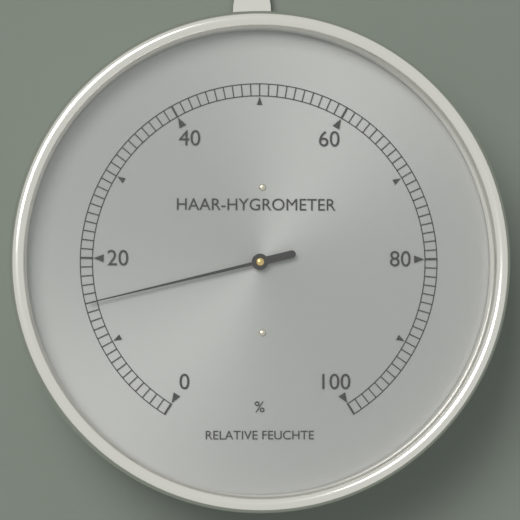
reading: 15 %
